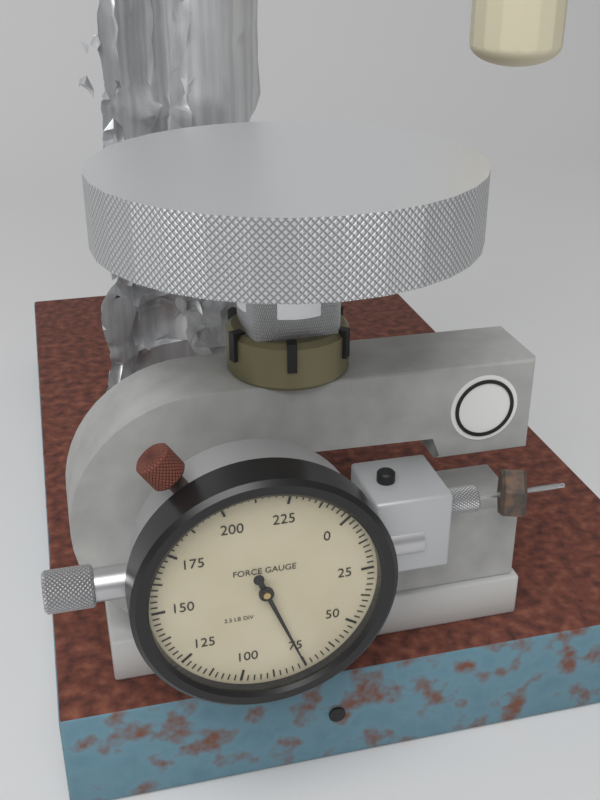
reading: 75.0 lb
